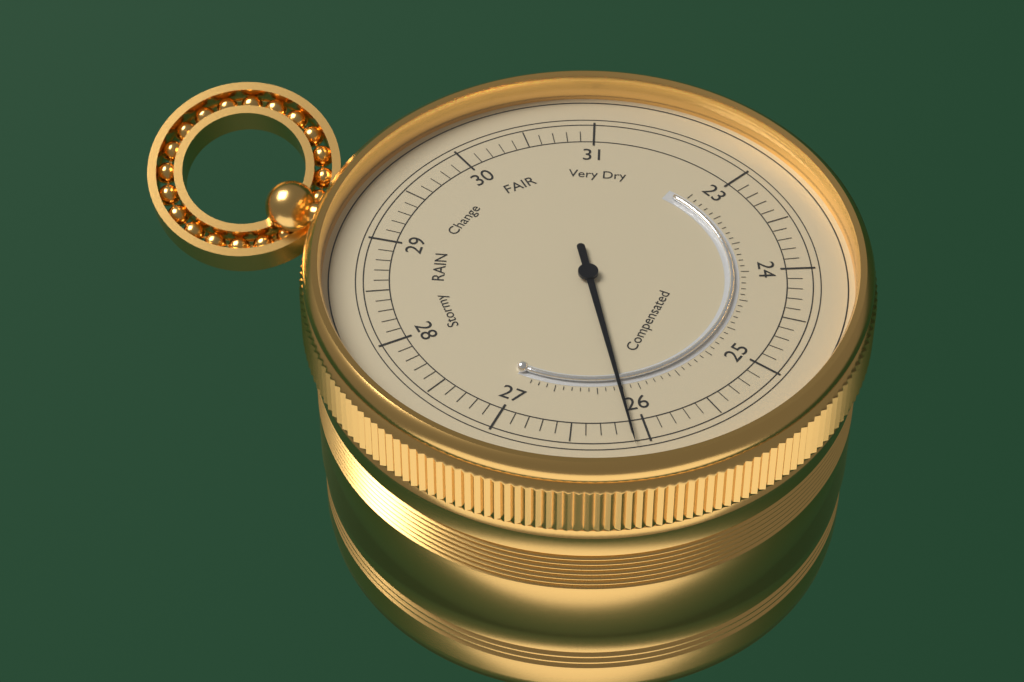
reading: 26.1 (no unit)
